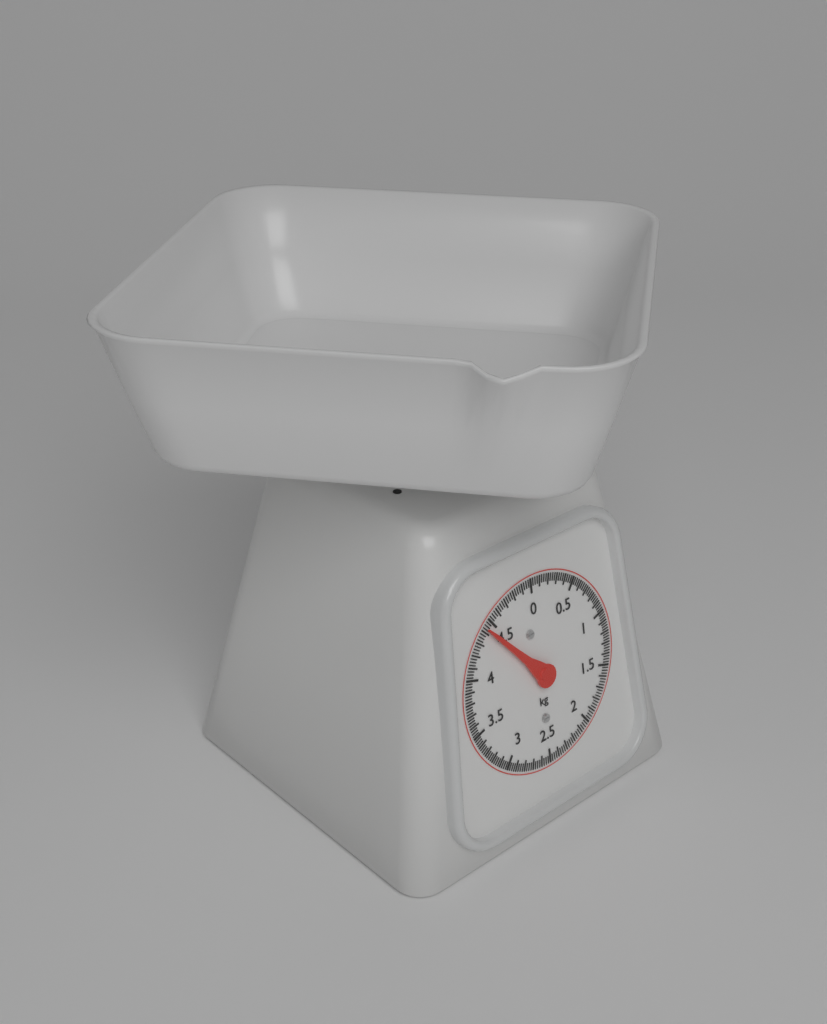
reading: 4.425 kg
